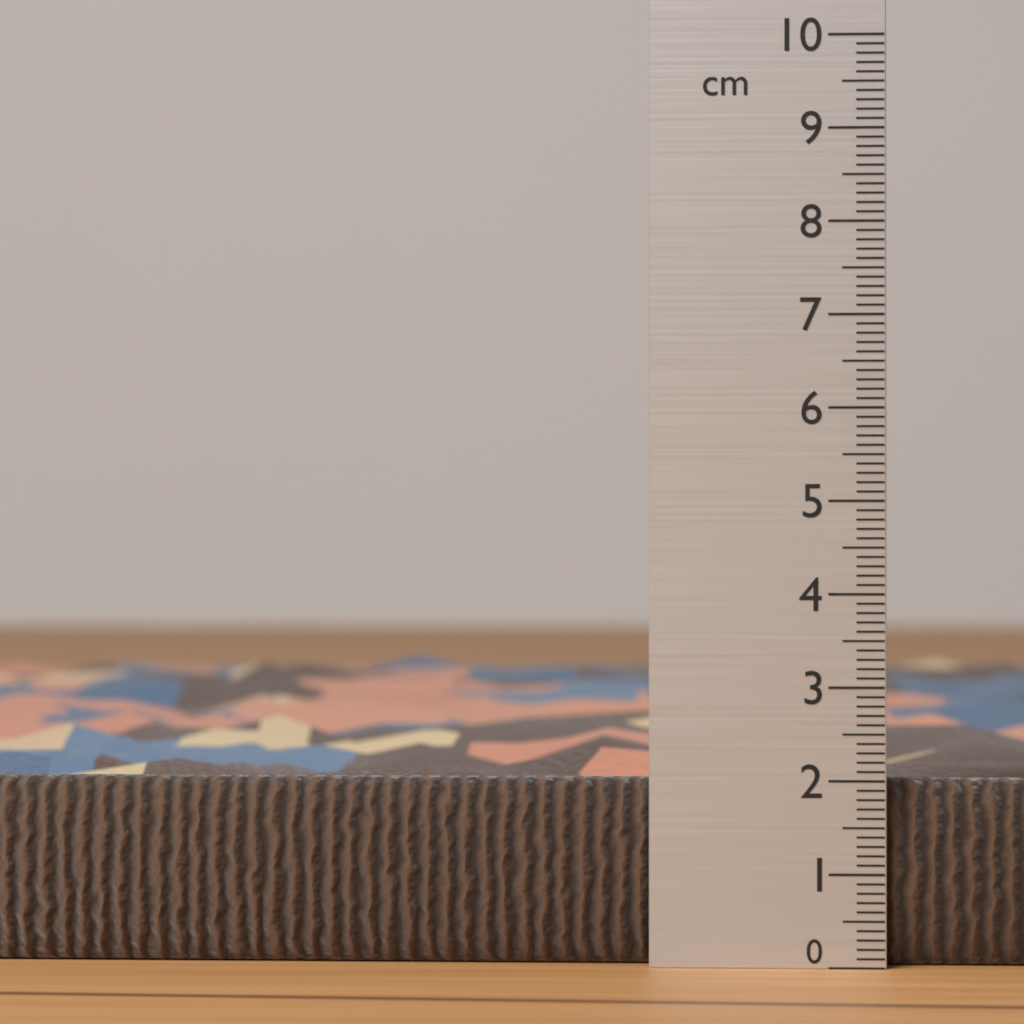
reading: 2.0 cm
